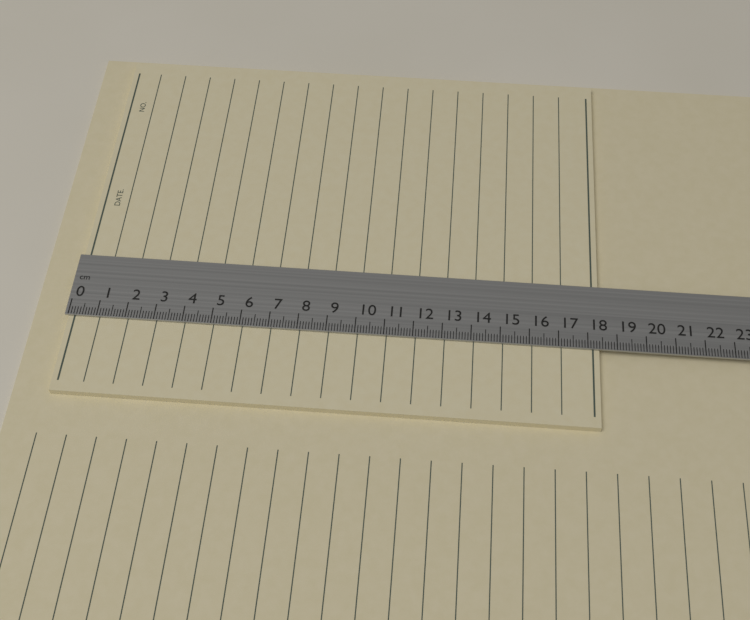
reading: 18.4 cm
